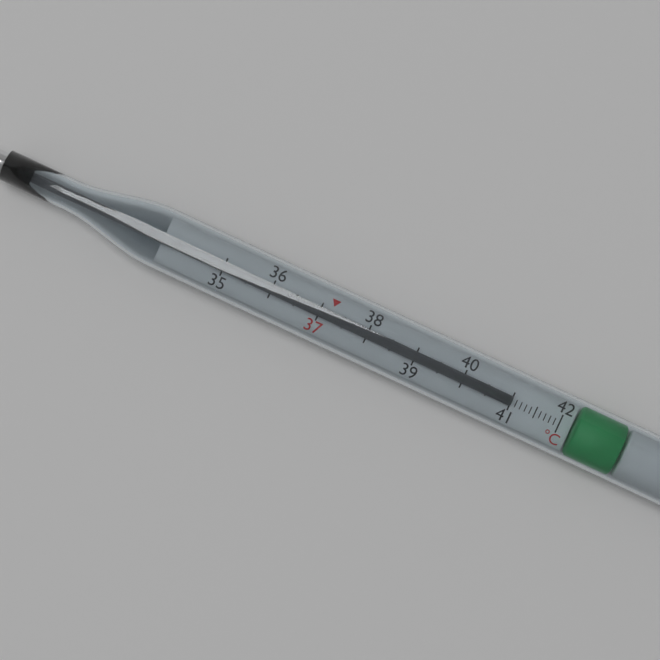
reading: 41.0 °C
